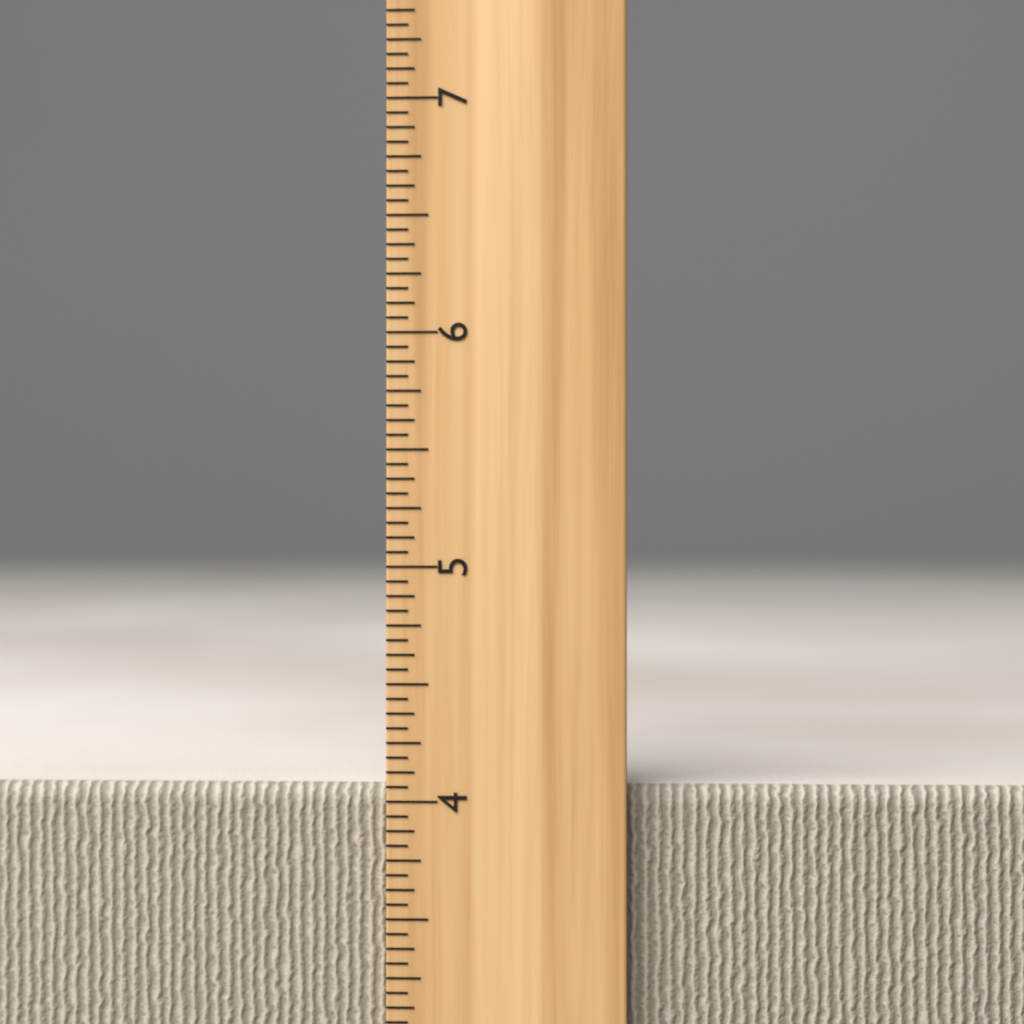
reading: 4.0625 inch
